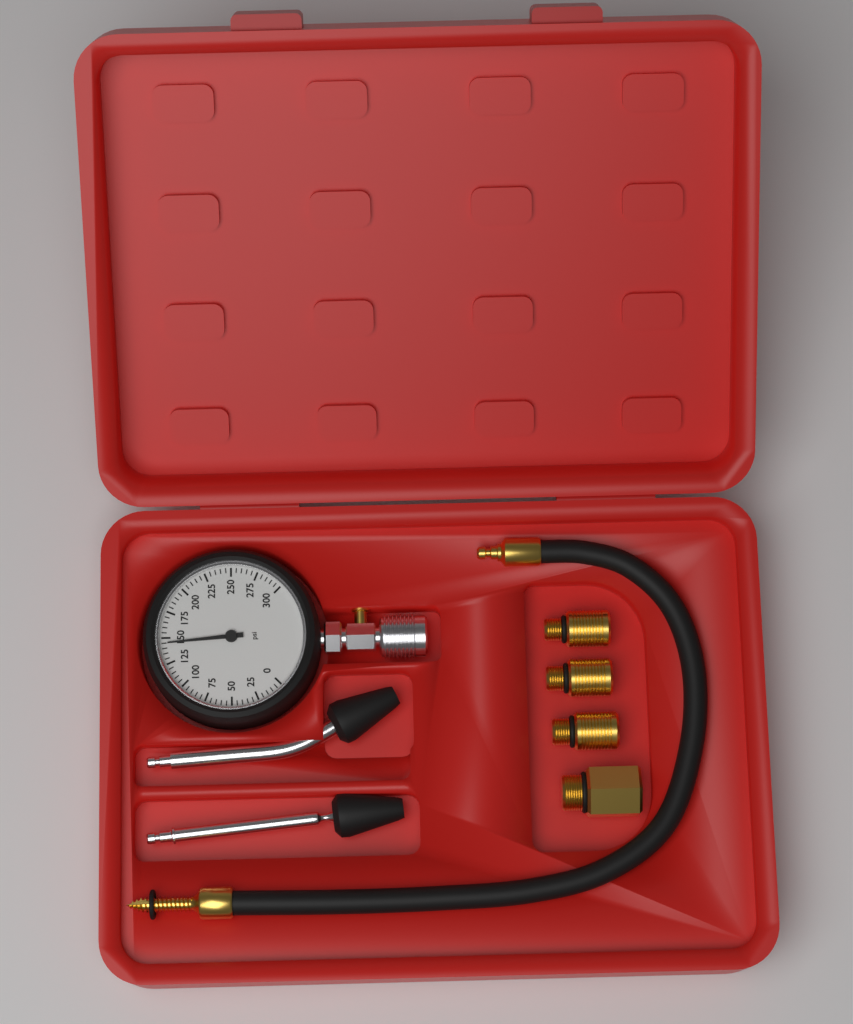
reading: 145 psi
